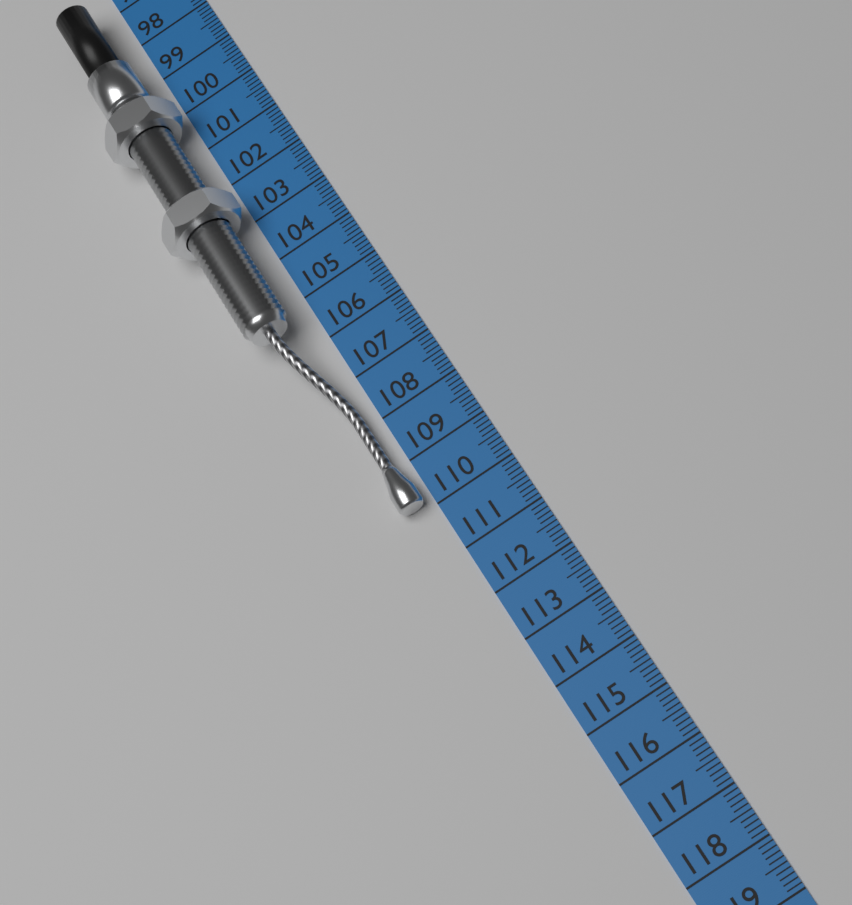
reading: 109.9 cm
